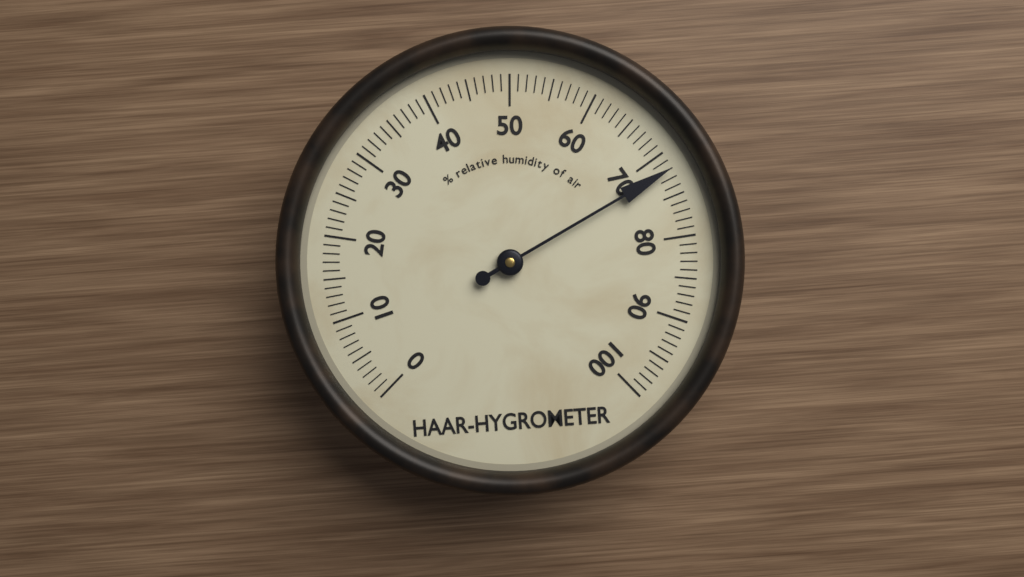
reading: 72 %
